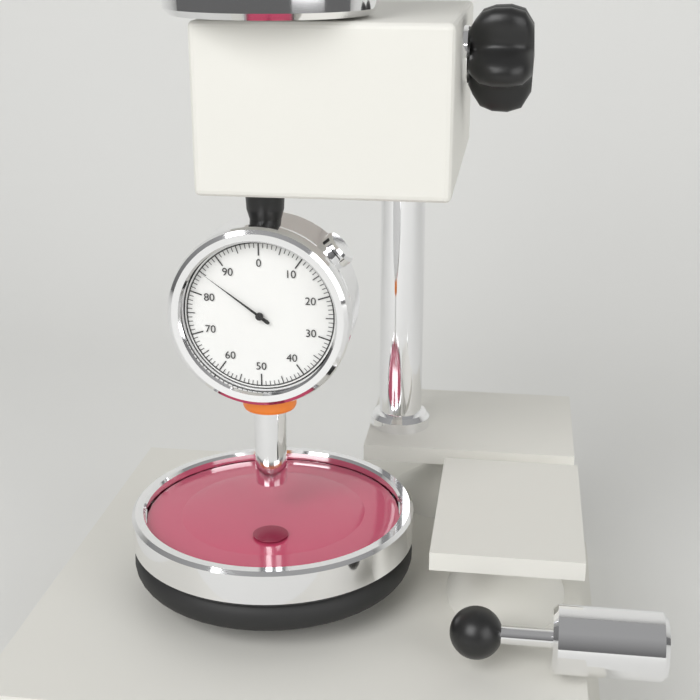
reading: 85 (no unit)
